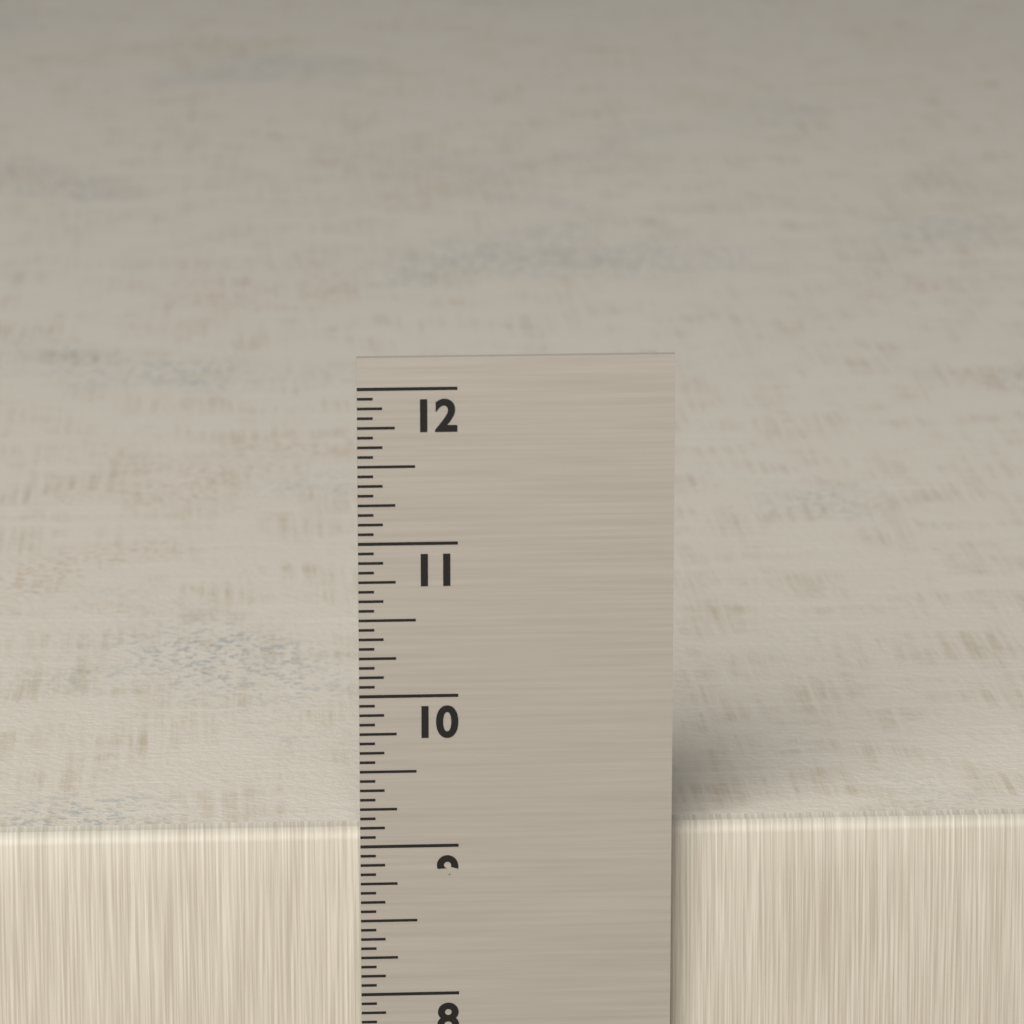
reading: 9.0625 in
